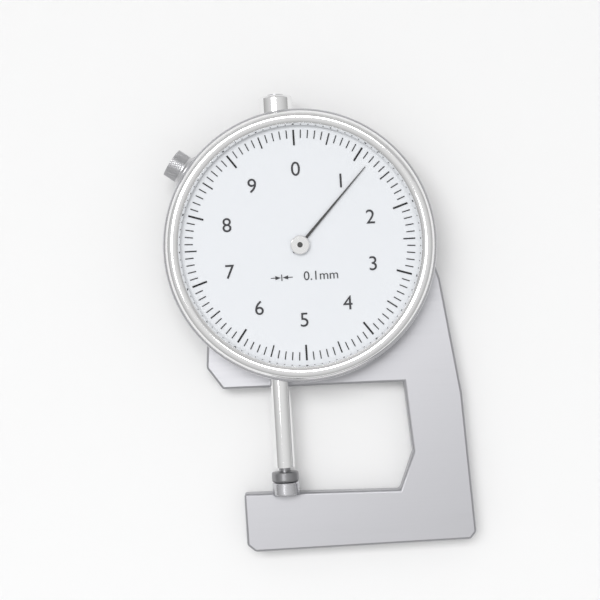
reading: 1.2 mm
